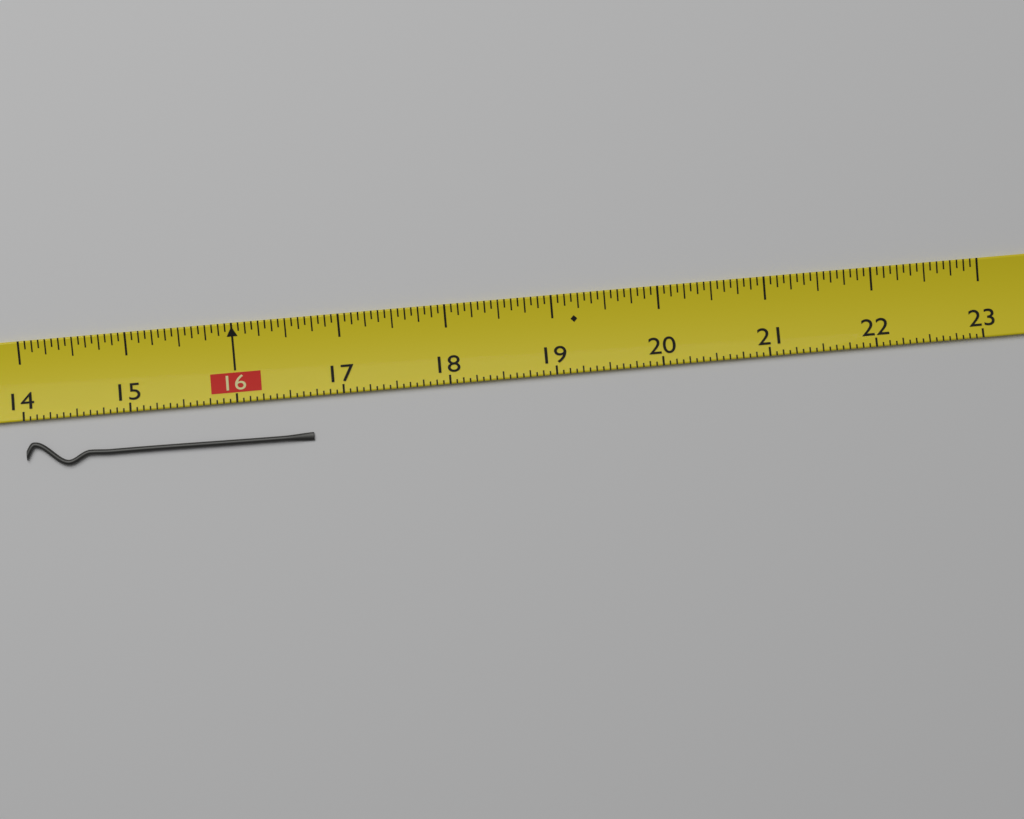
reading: 16.6875 (no unit)
